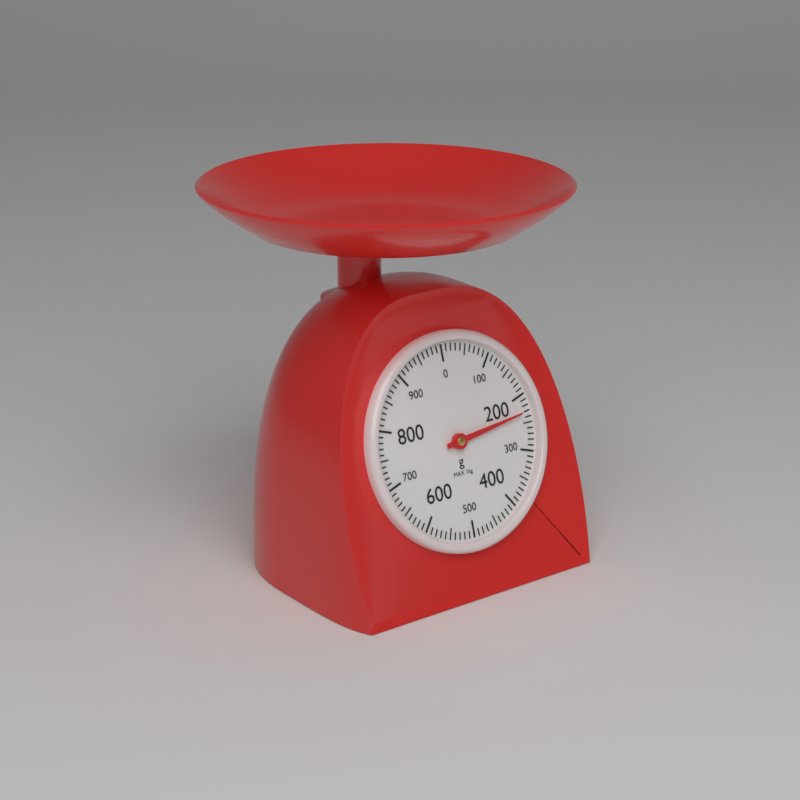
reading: 230 g
